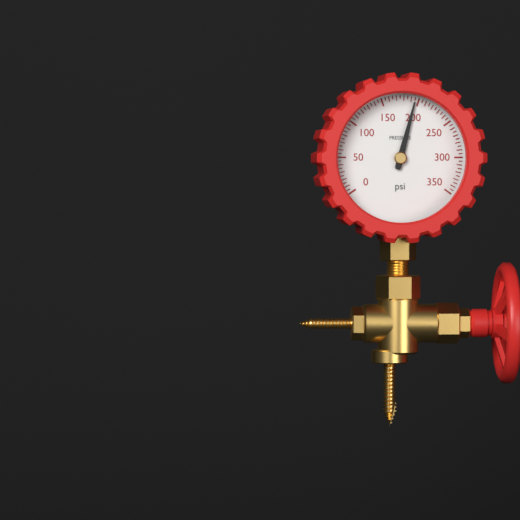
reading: 195 psi
